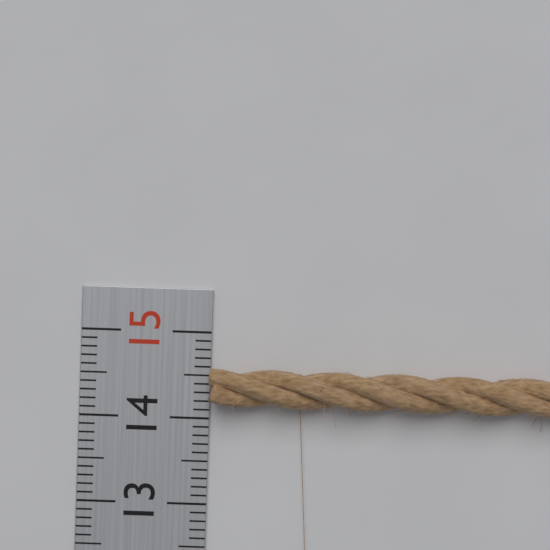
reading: 14.6 (no unit)
